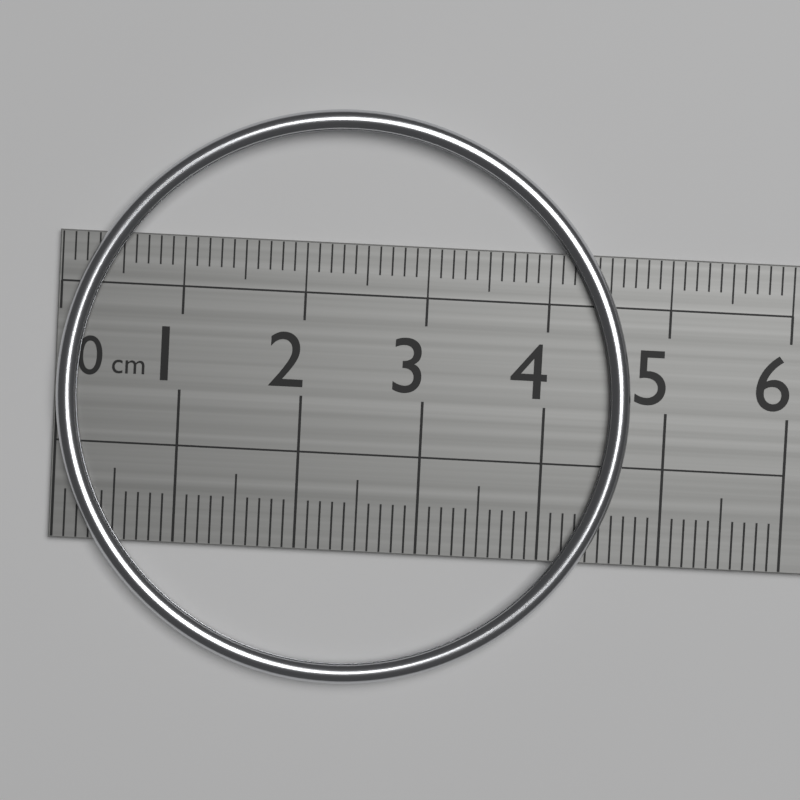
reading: 4.7 cm
